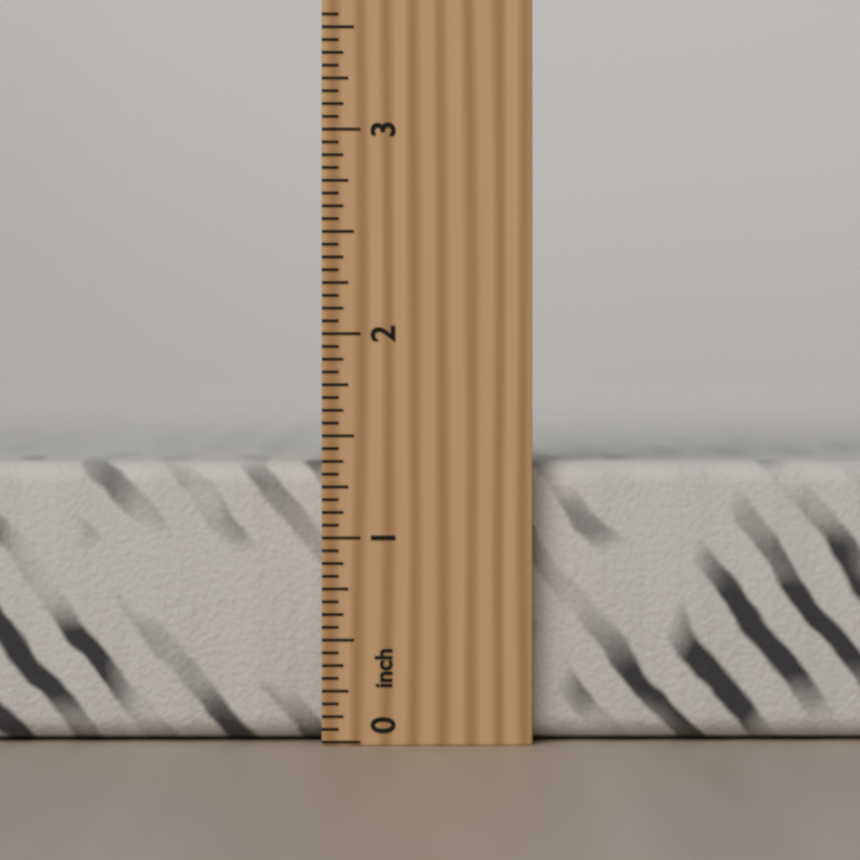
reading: 1.3750 inch
